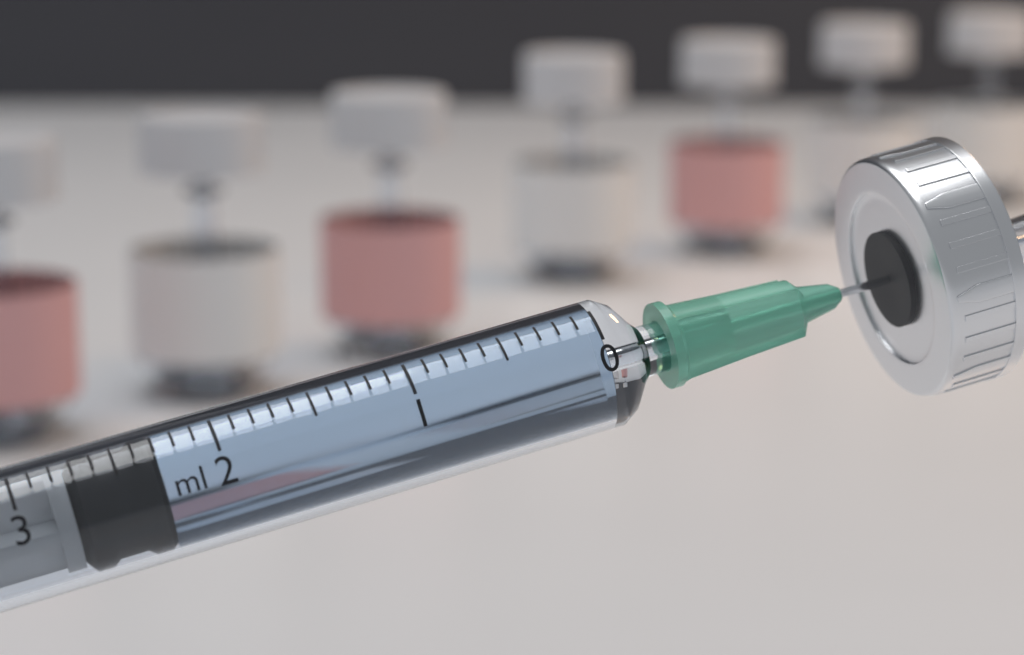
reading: 2.3 ml
